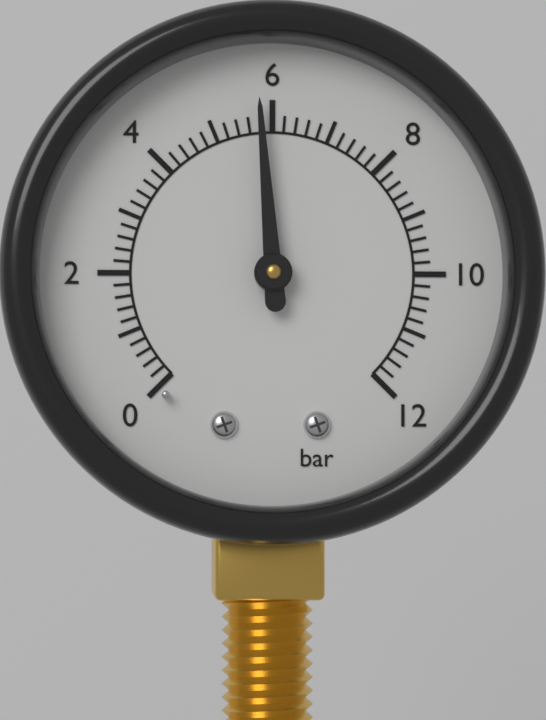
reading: 5.8 bar
